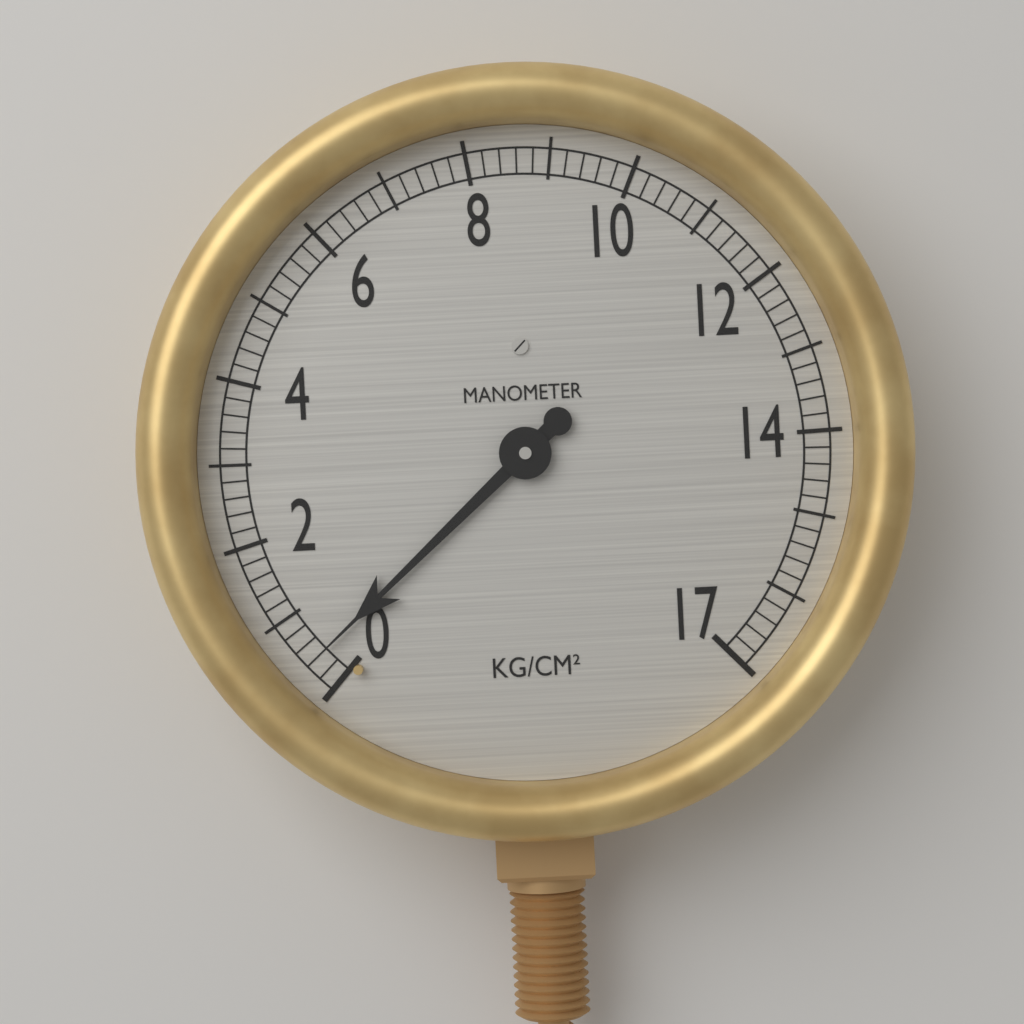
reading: 0.4 kg/cm²
